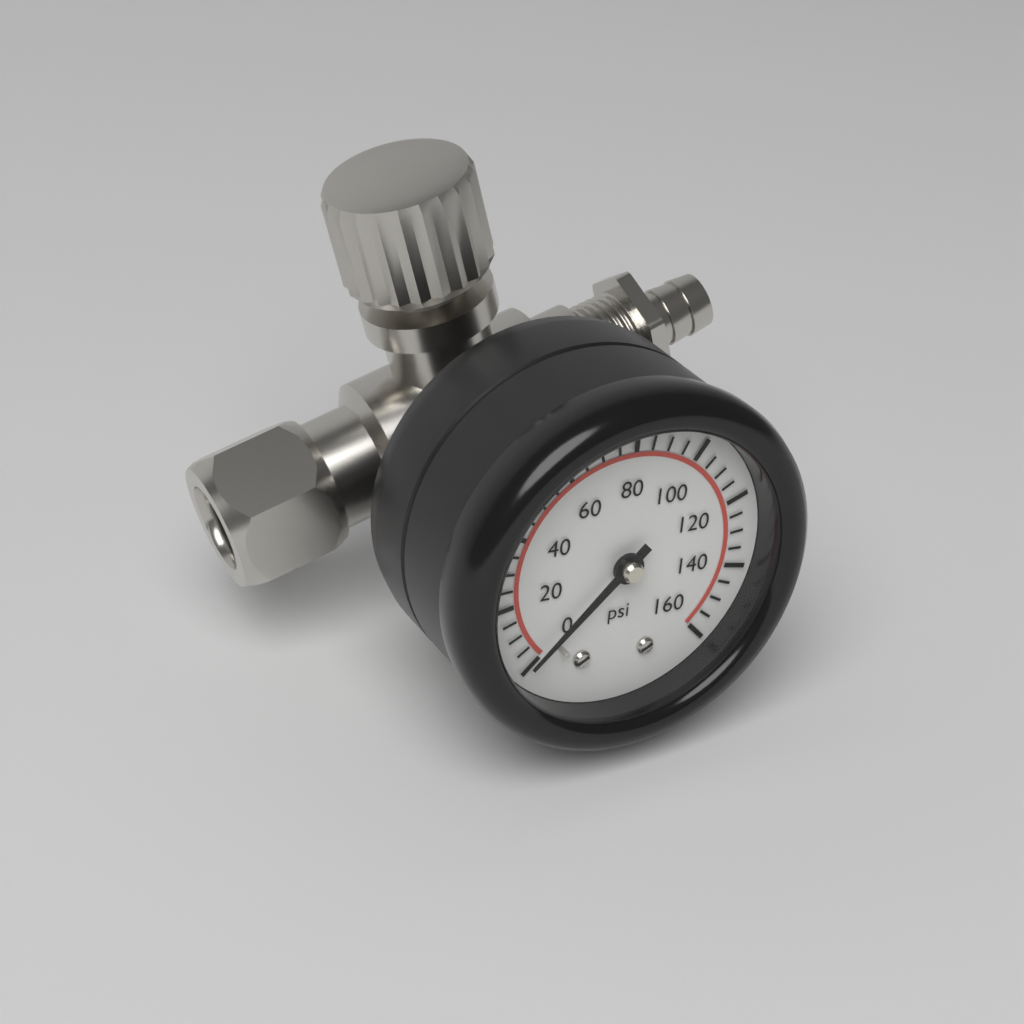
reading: 0 psi
